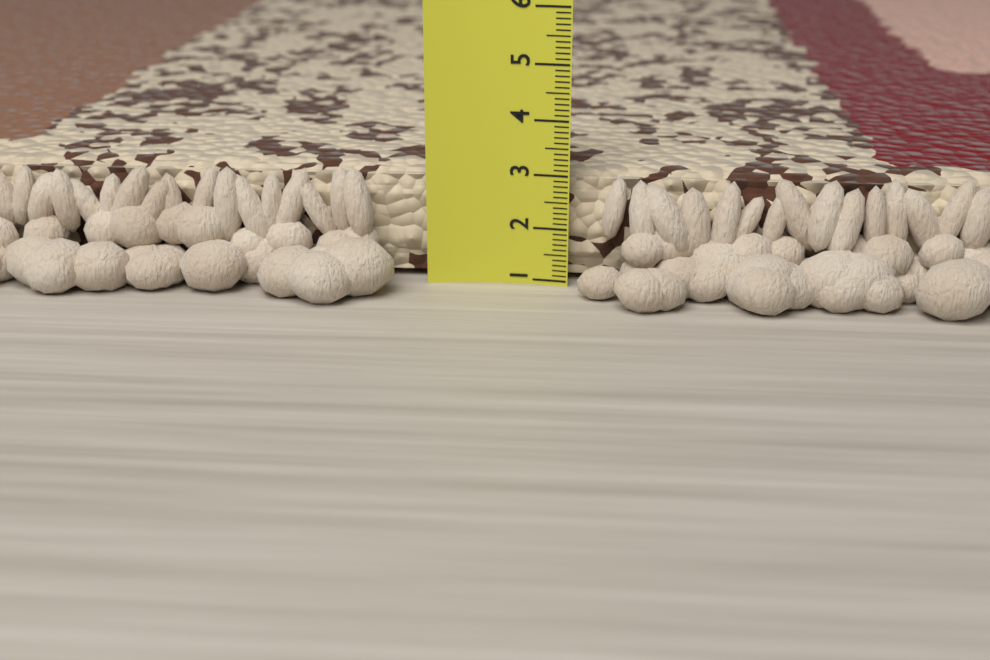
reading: 3.0 (no unit)
